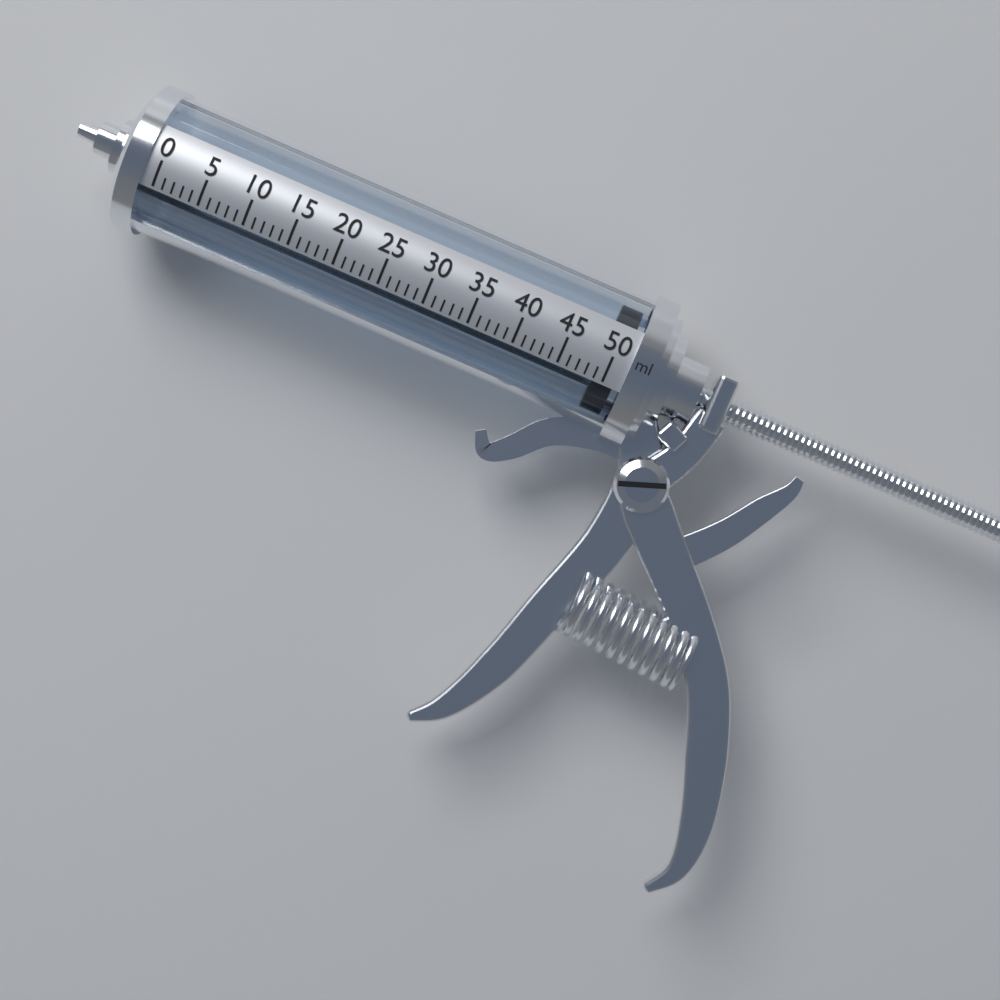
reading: 49 ml
